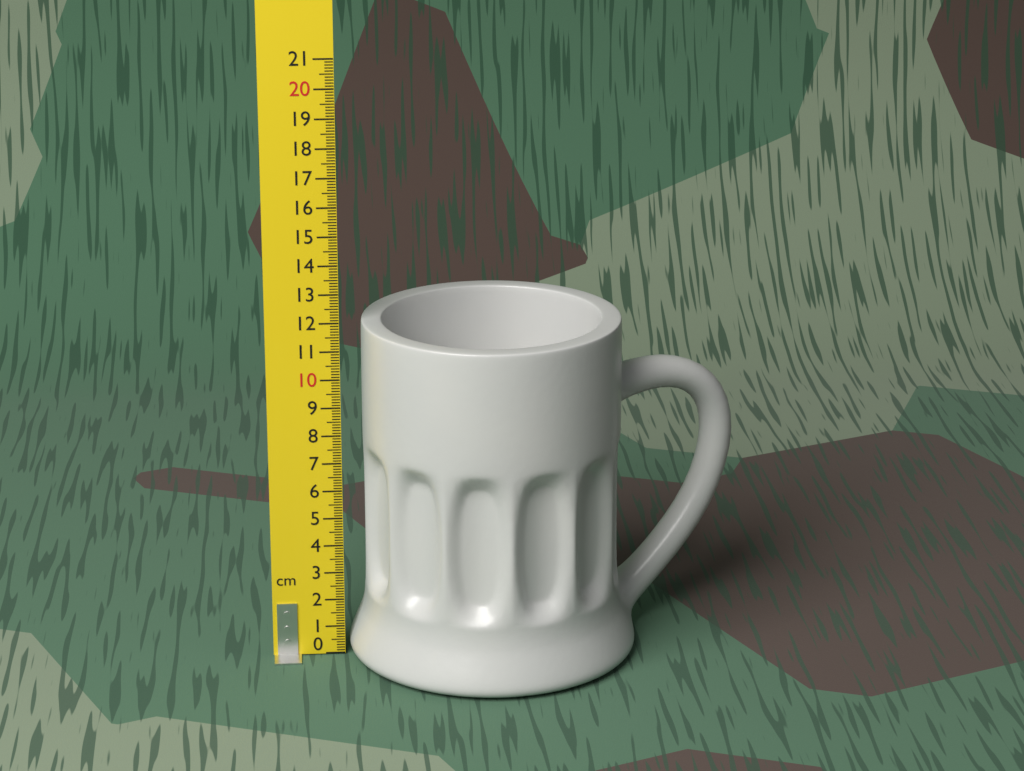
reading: 12.0 cm
